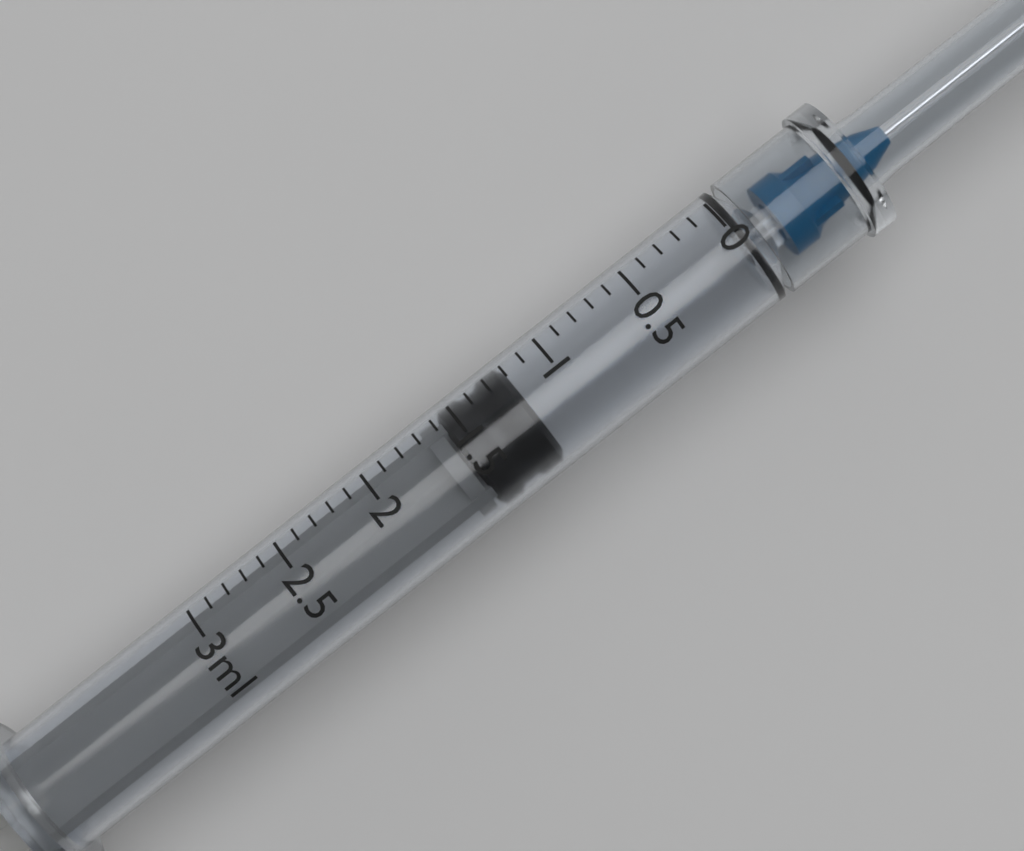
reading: 1.2 ml
